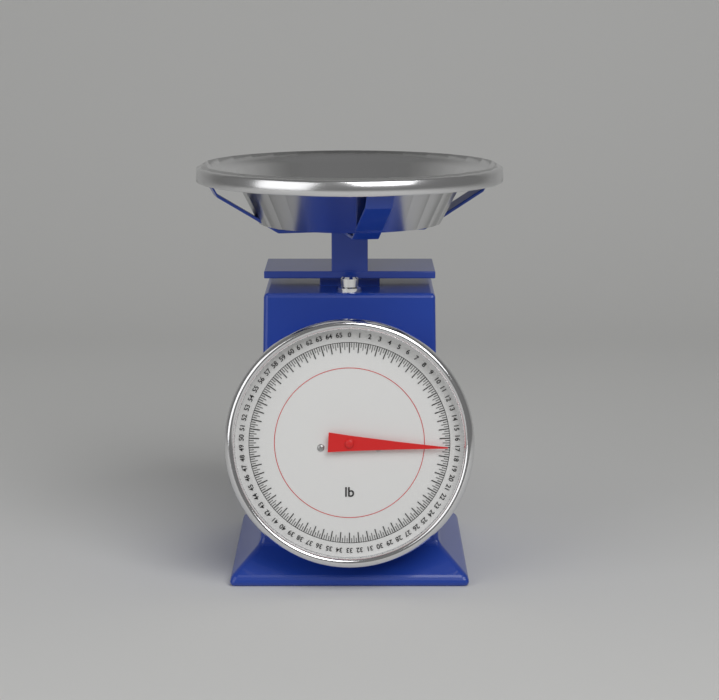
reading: 17.00 lb
